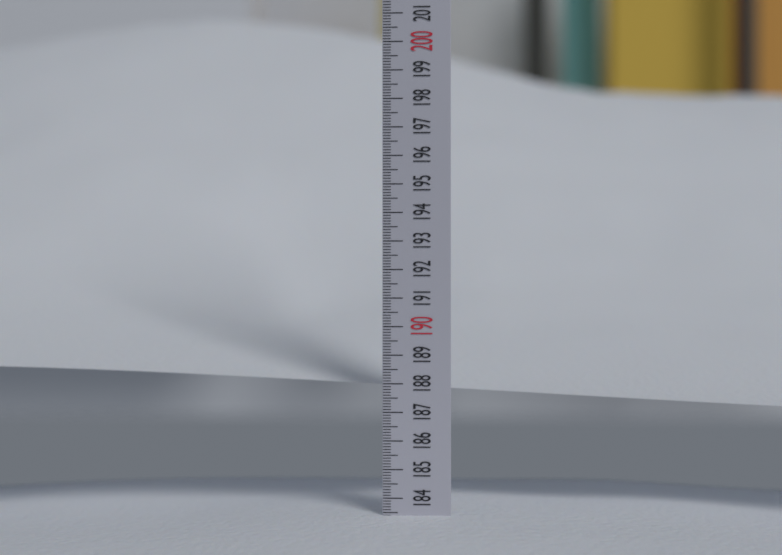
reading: 183.4 (no unit)
